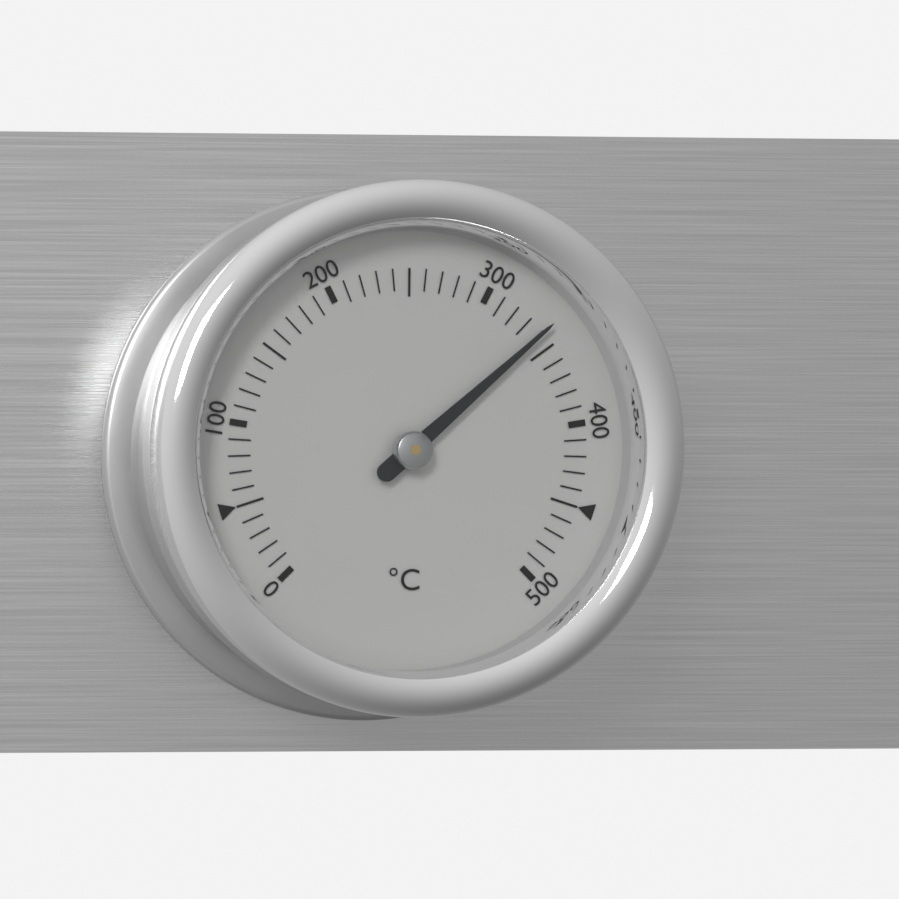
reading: 340 °C
